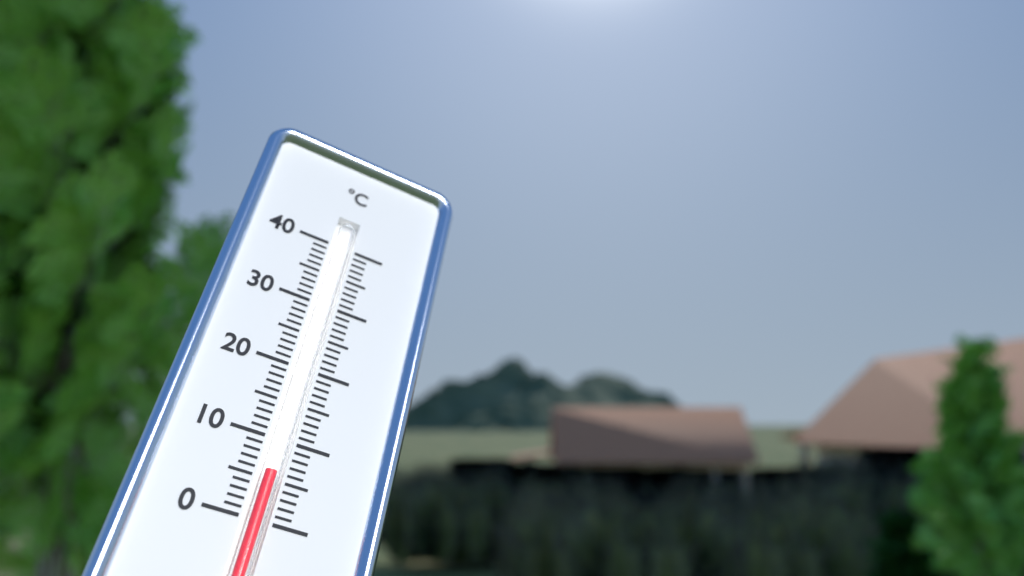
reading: 6 °C
